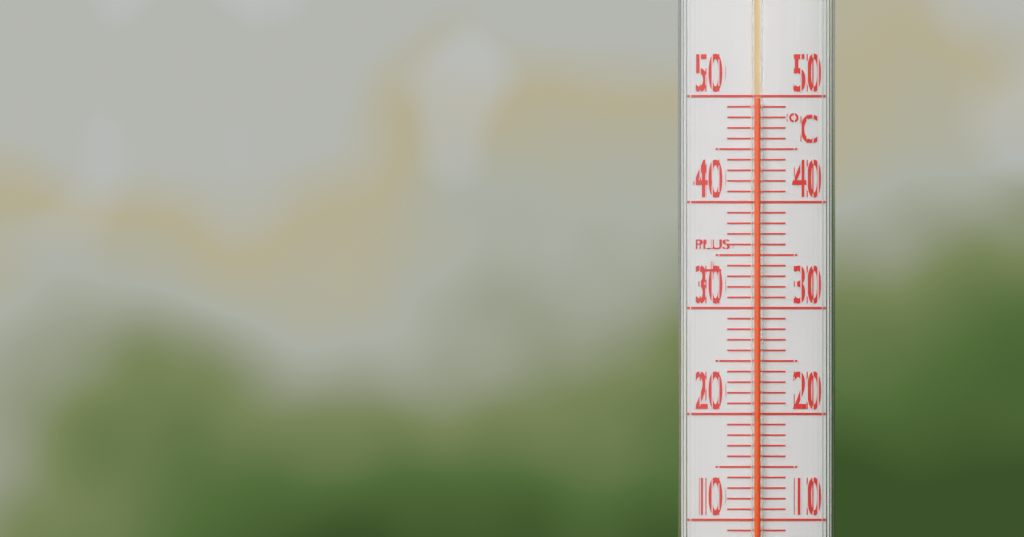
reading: 49.7 °C
